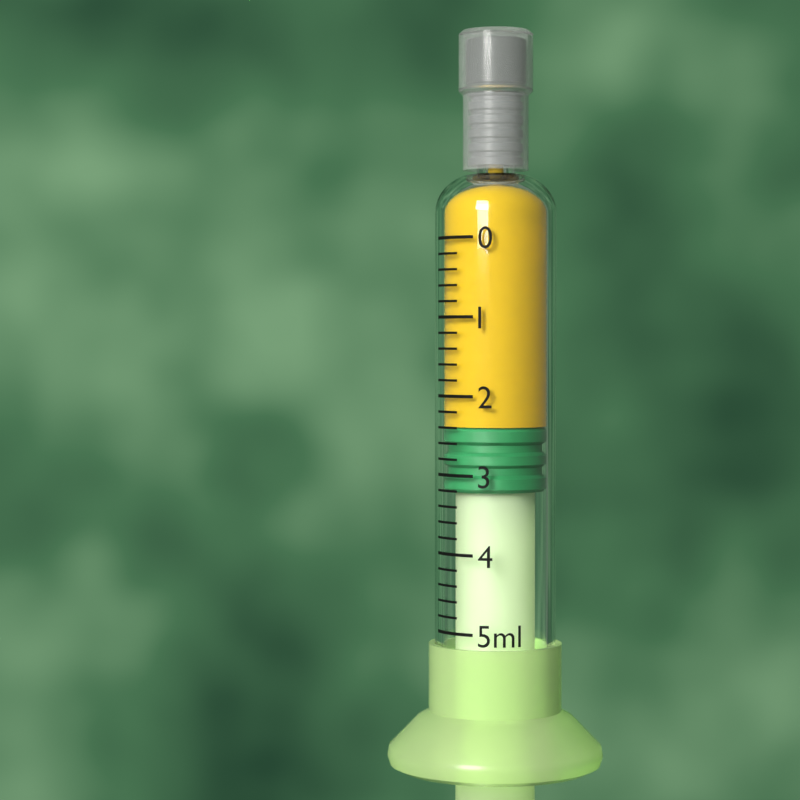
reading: 2.4 ml
